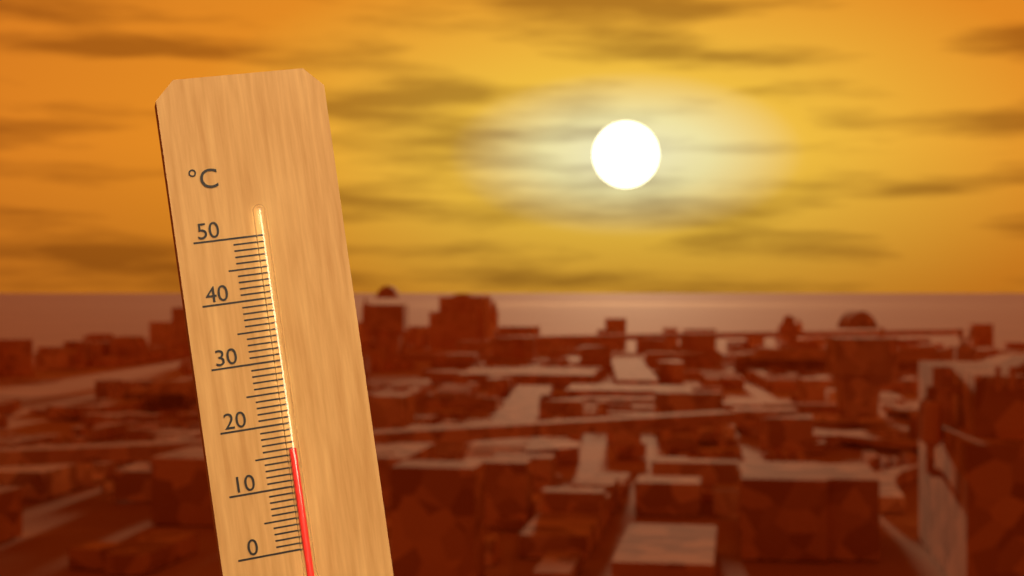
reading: 16 °C
